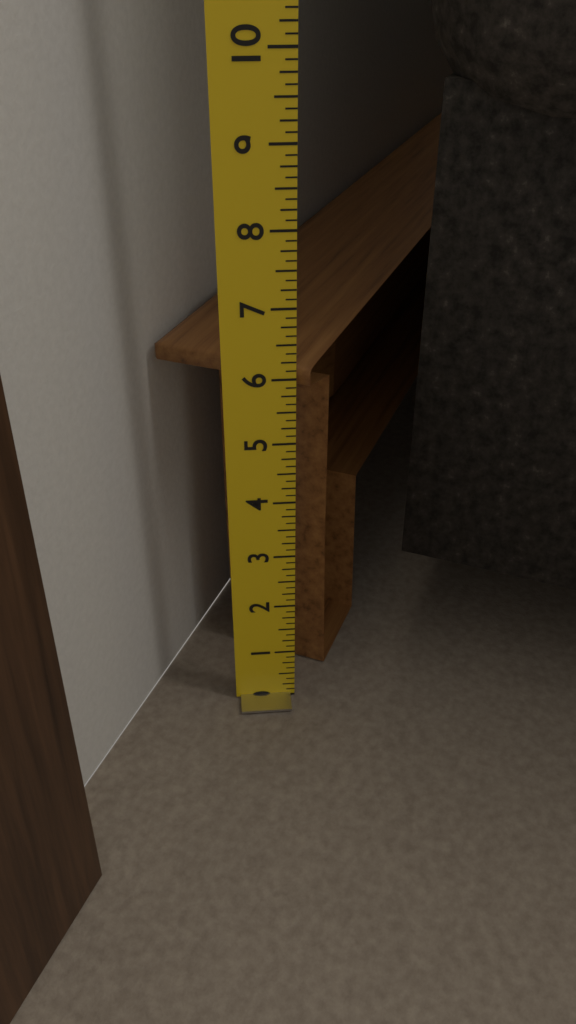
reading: 6.125 in
